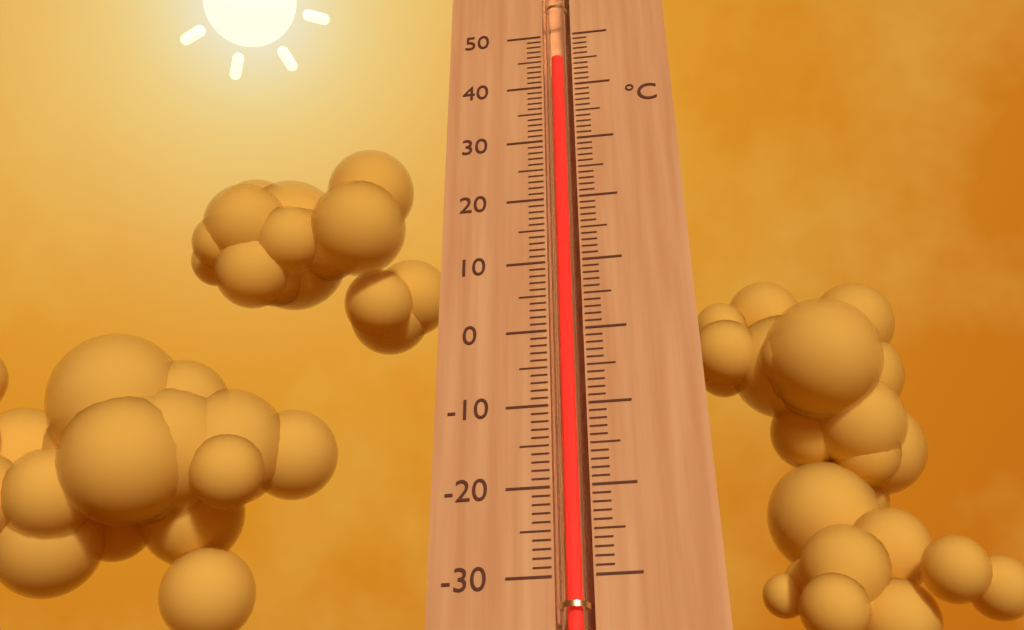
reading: 45 °C
